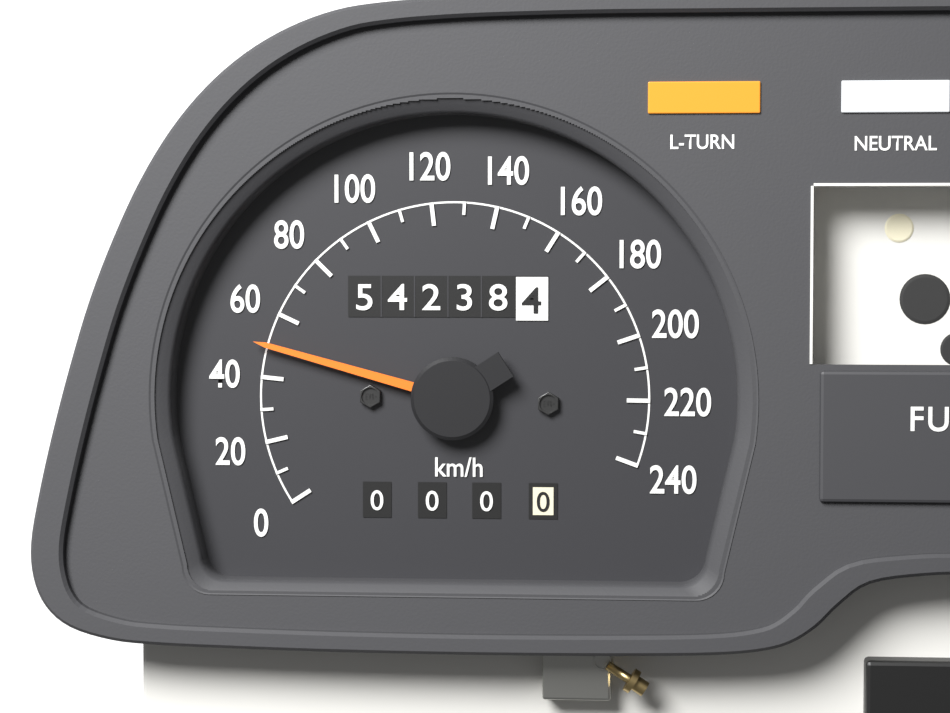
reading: 50 km/h
